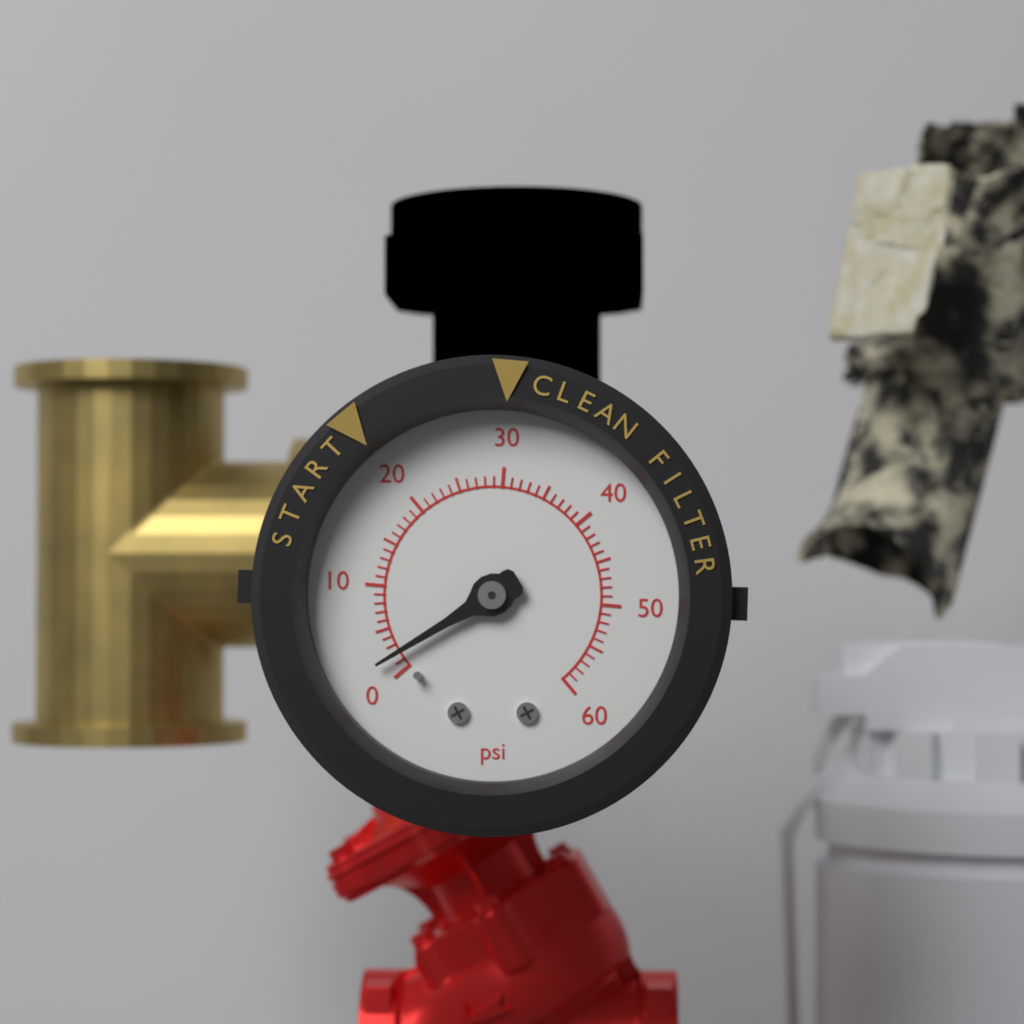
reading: 2 psi
